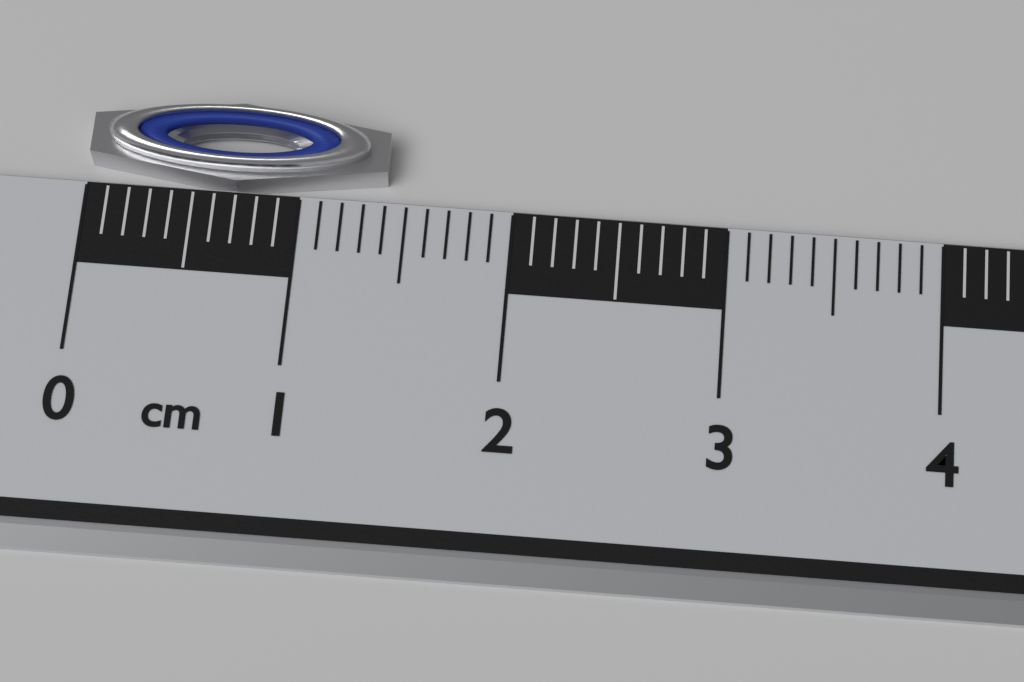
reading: 1.4 cm
